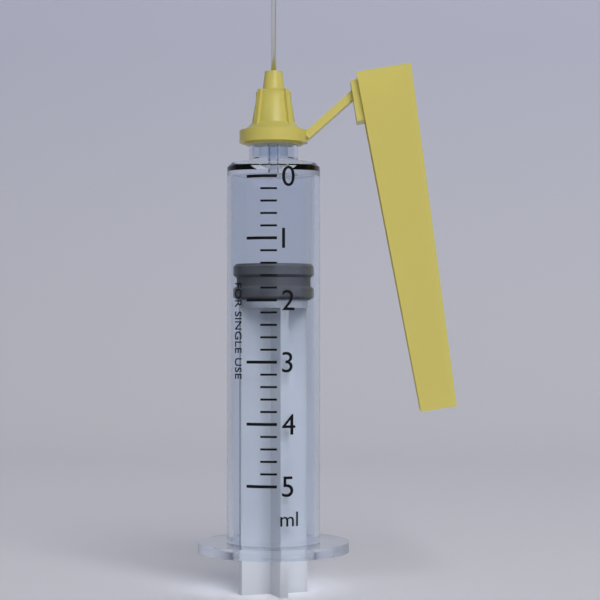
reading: 1.4 ml
